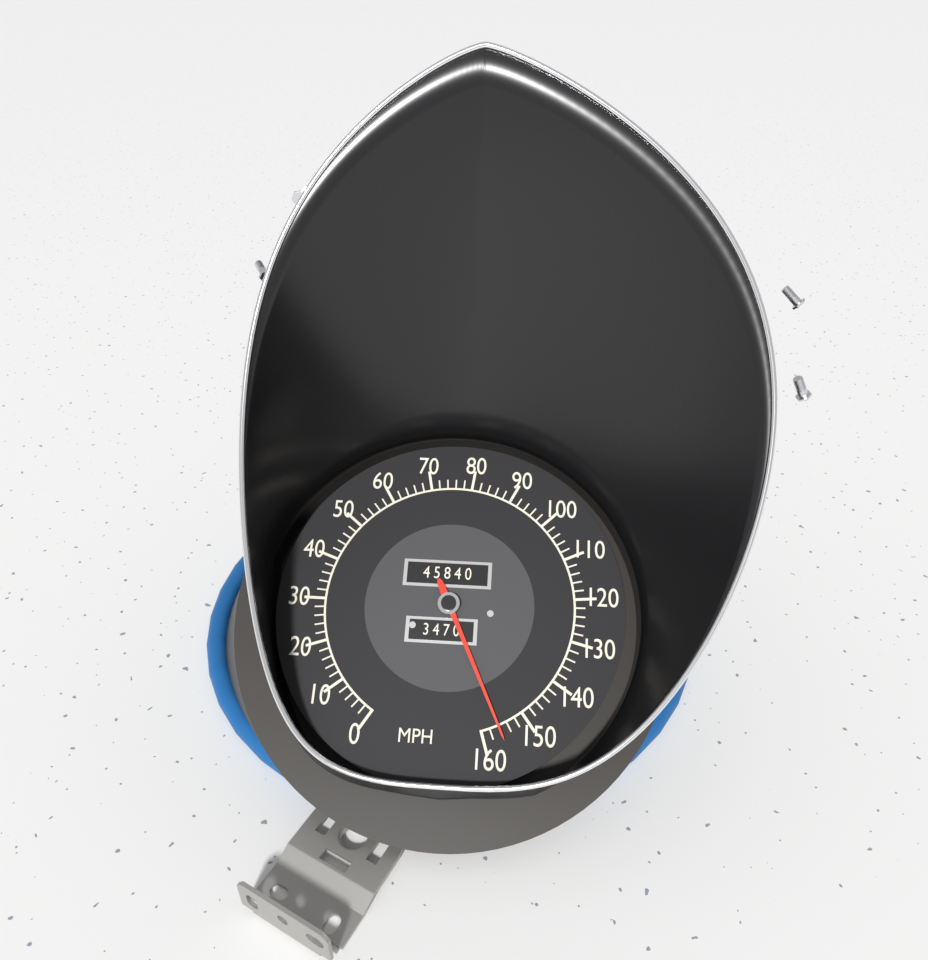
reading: 156 MPH
